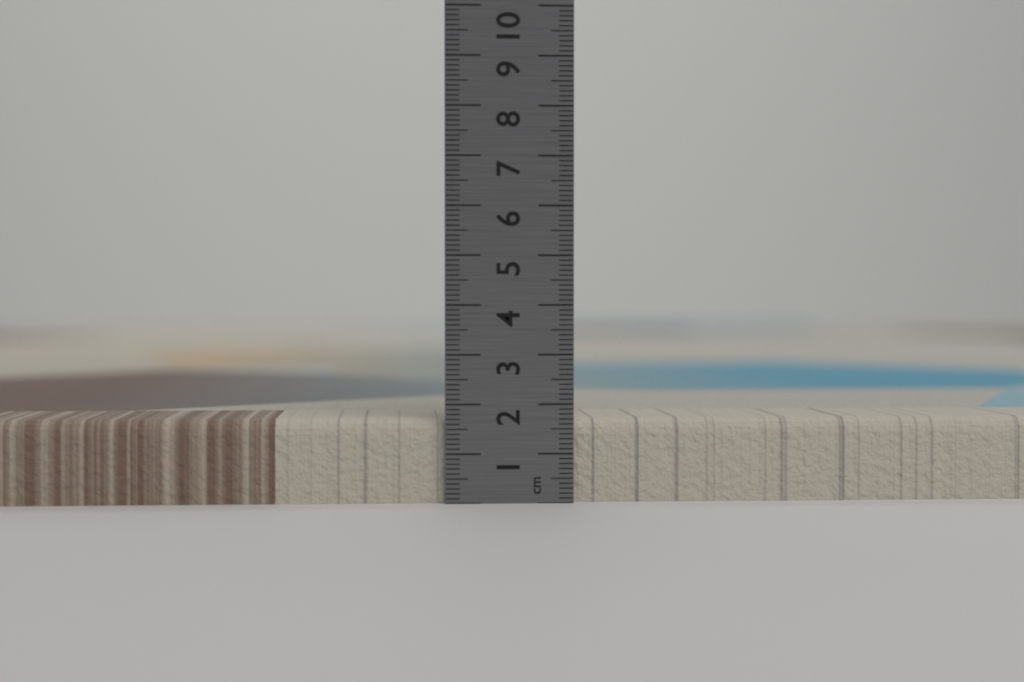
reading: 1.7 cm
